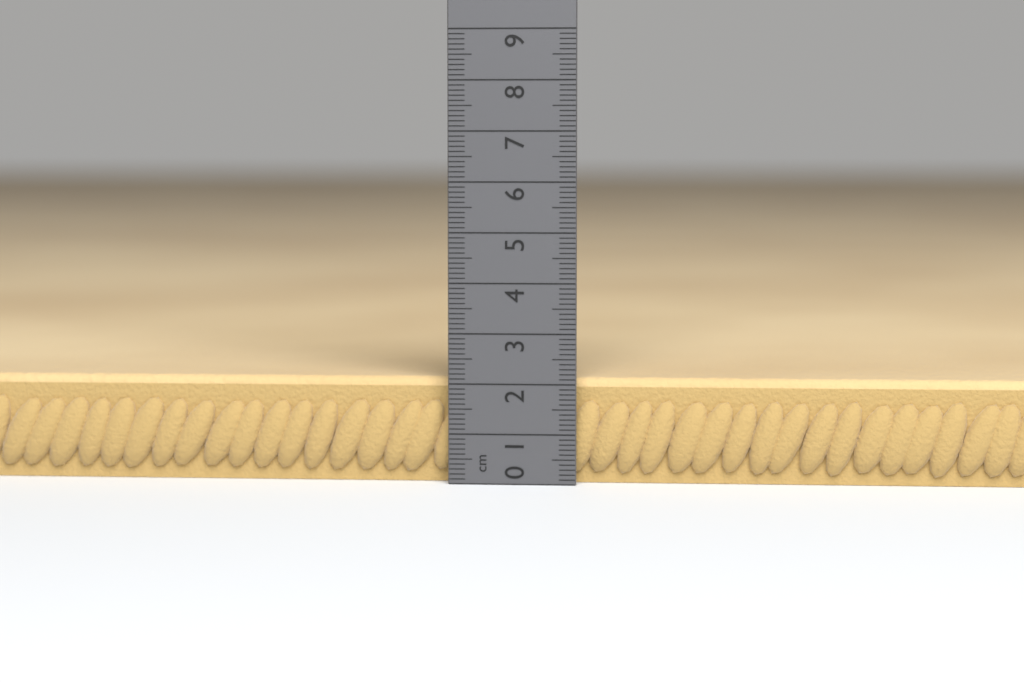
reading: 2.1 cm
